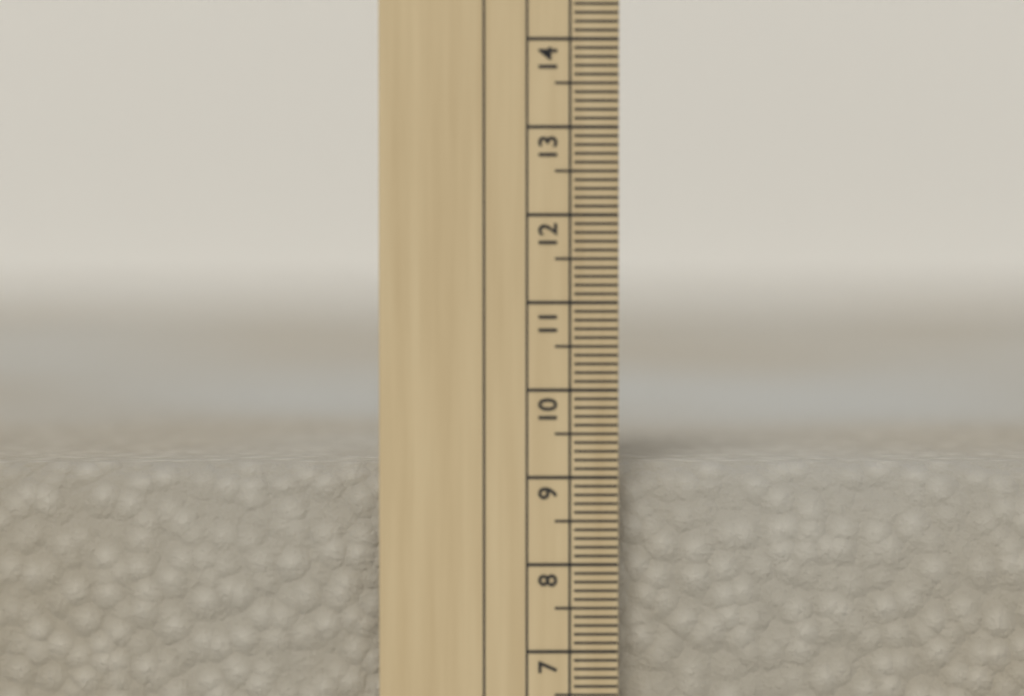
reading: 9.1 cm
